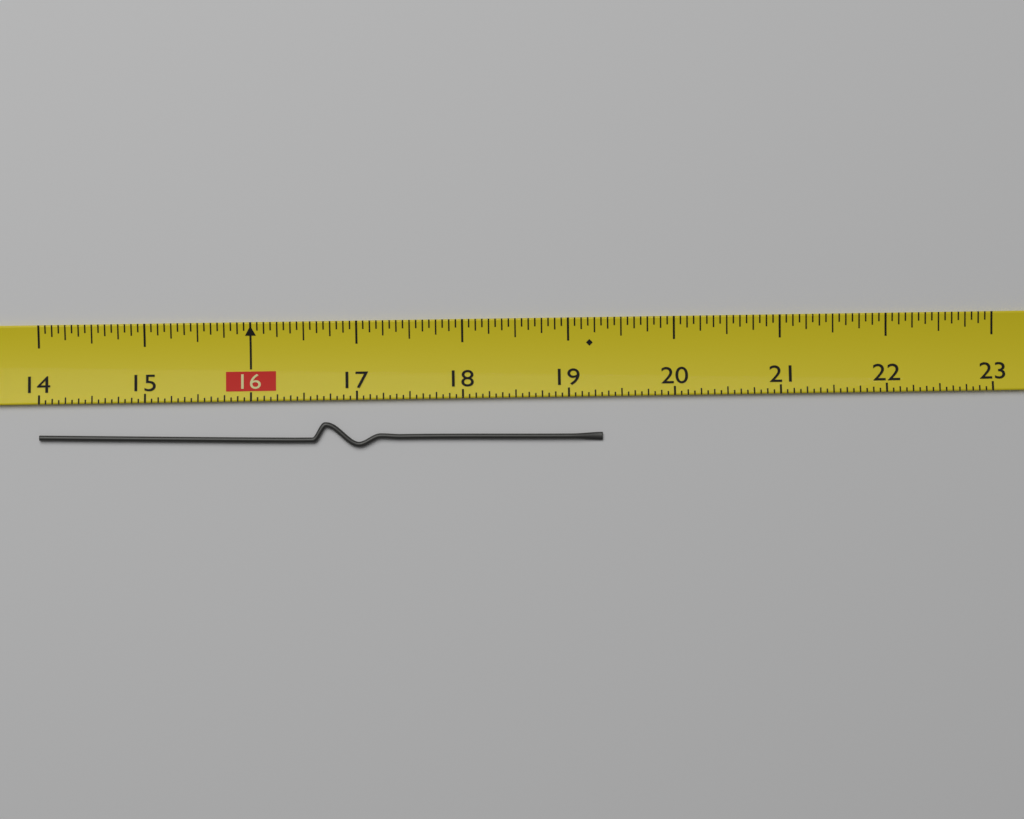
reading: 19.3125 (no unit)
